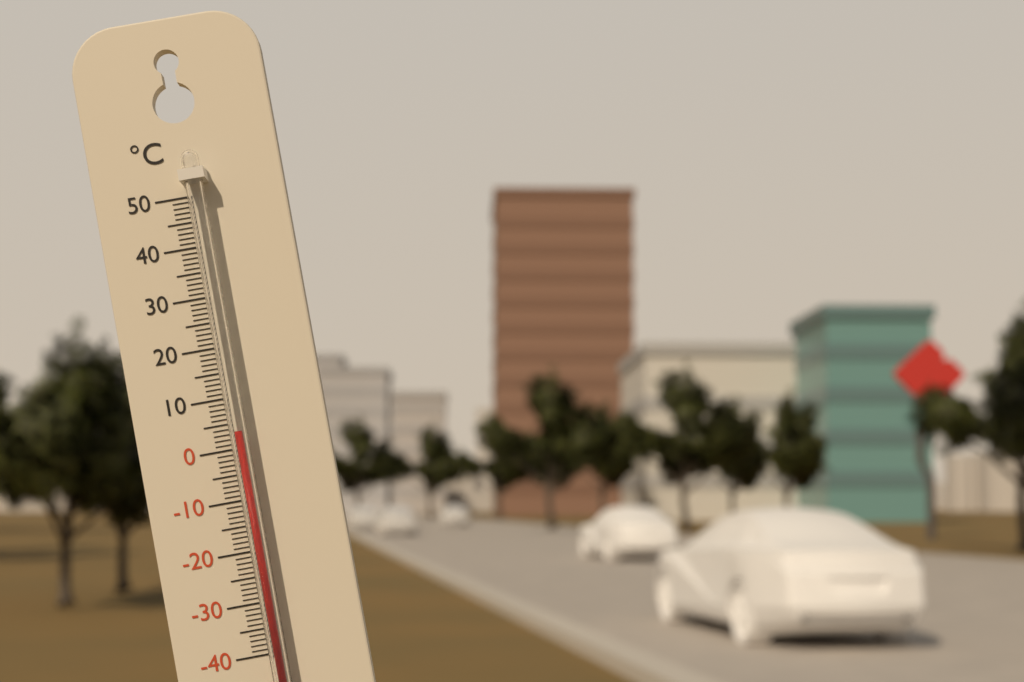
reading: 3 °C
